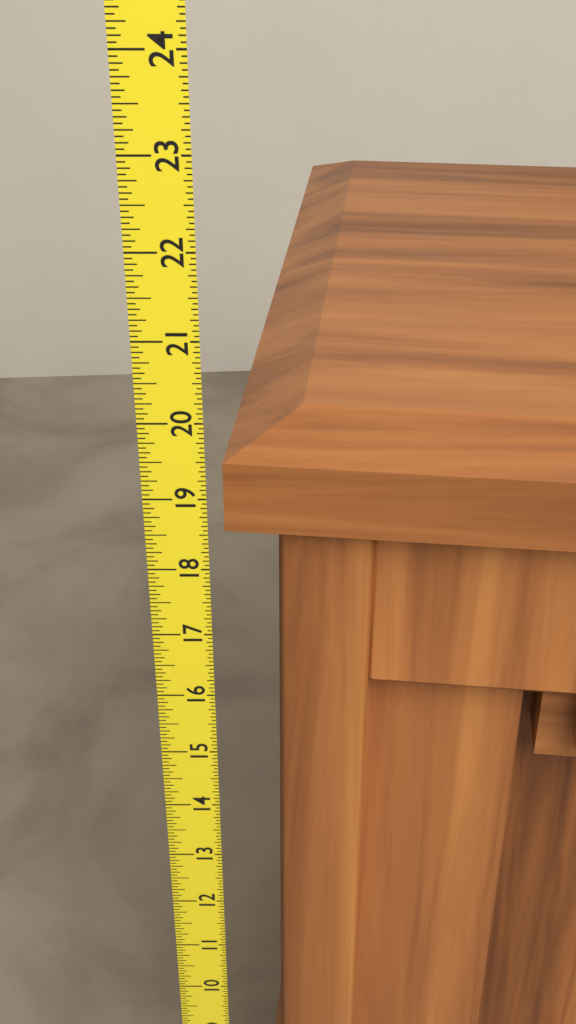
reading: 19.6875 (no unit)
